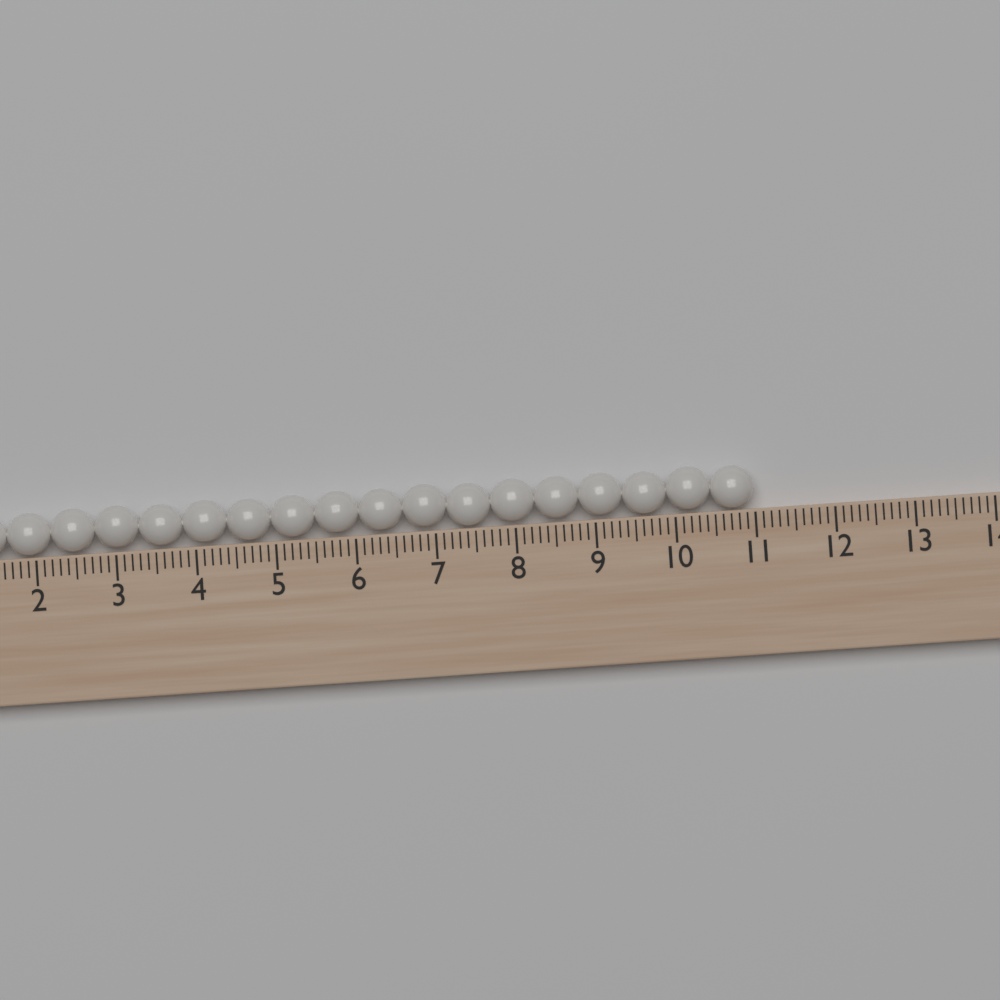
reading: 11.0 (no unit)
